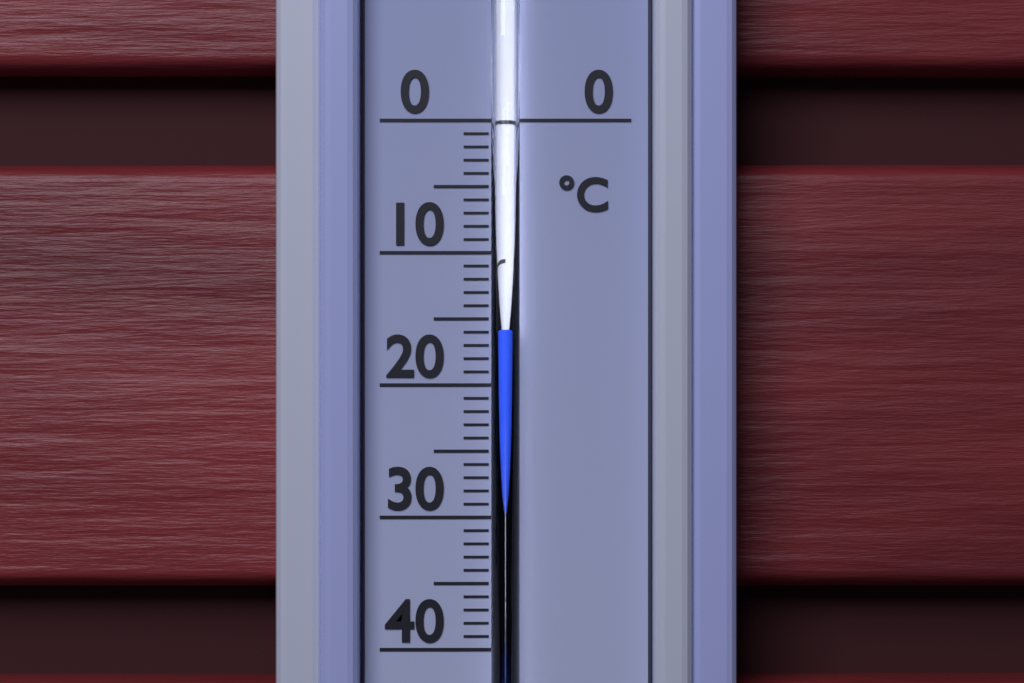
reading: 15.7 °C
